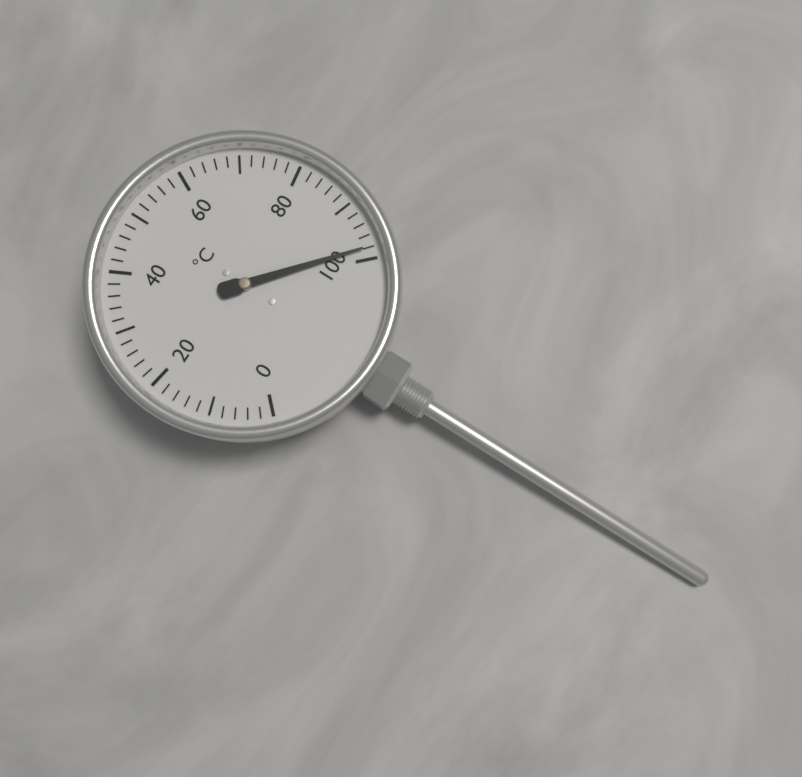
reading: 98 °C
